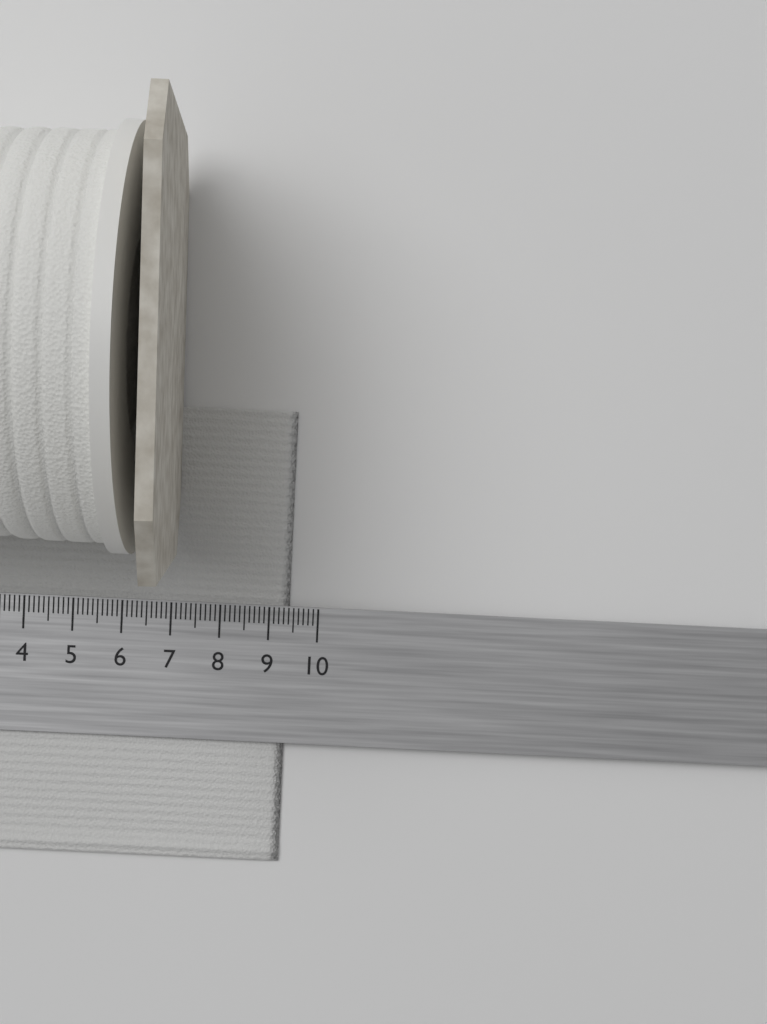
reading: 9.4 cm
